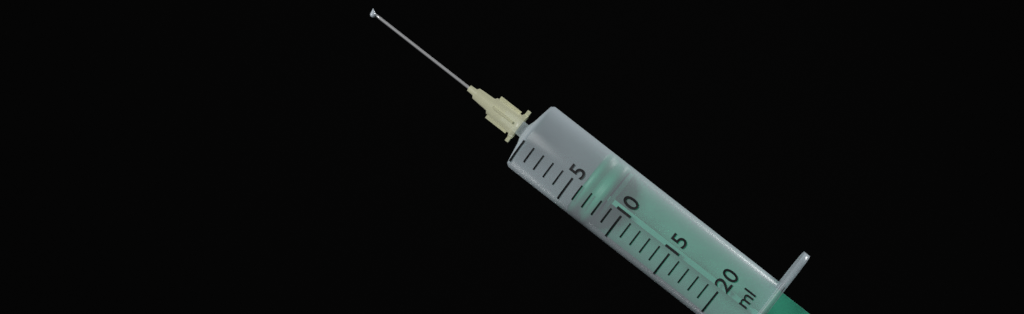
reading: 6 ml
